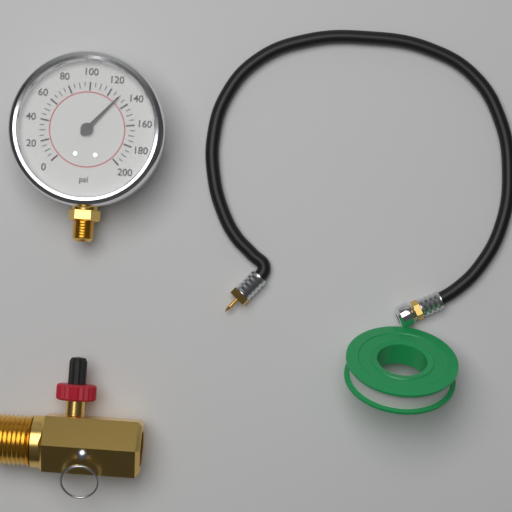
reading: 130 psi
